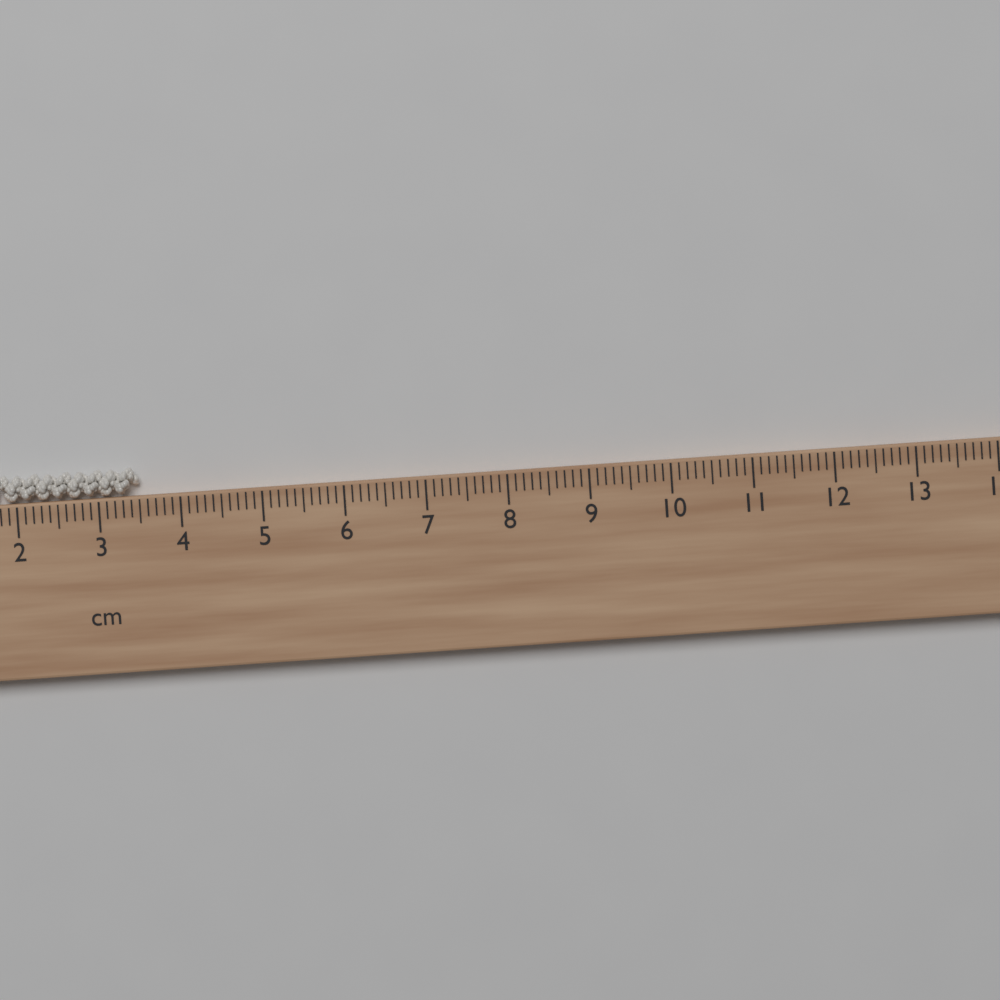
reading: 3.5 cm
